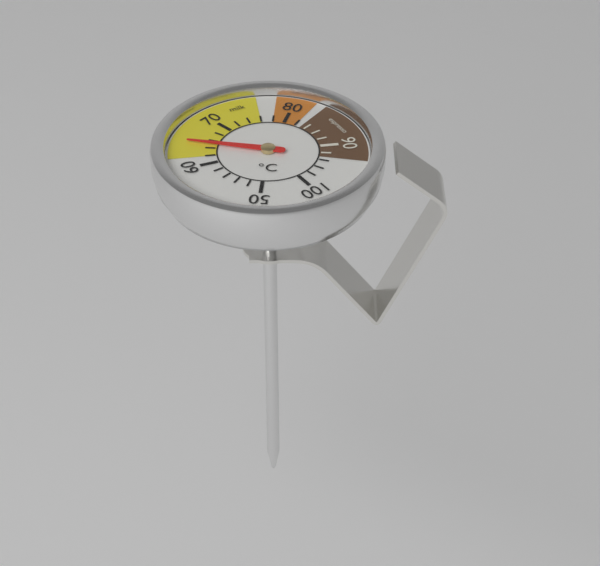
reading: 65 °C
